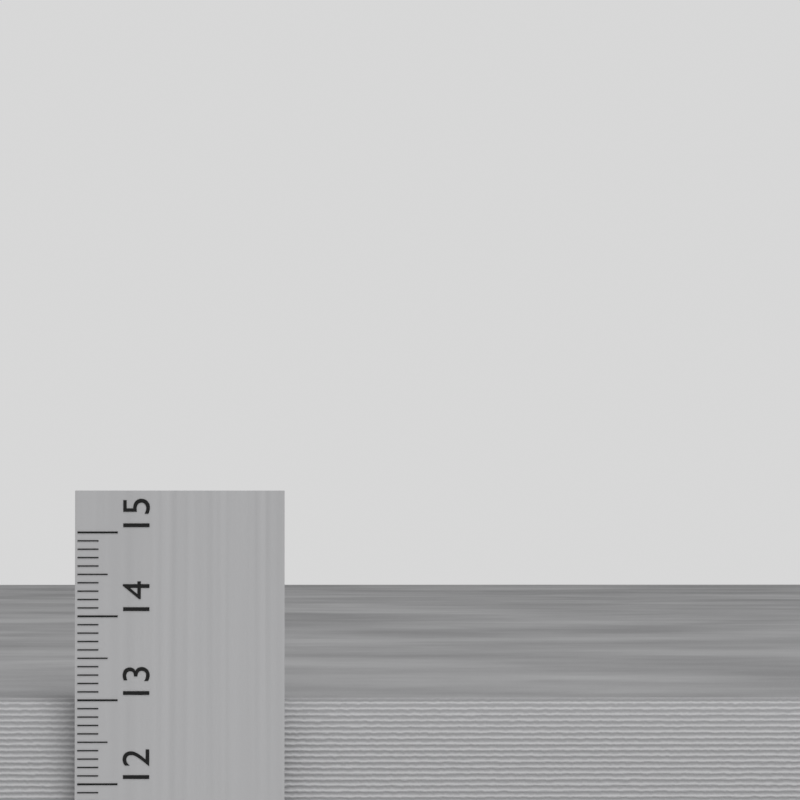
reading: 13.0 cm
